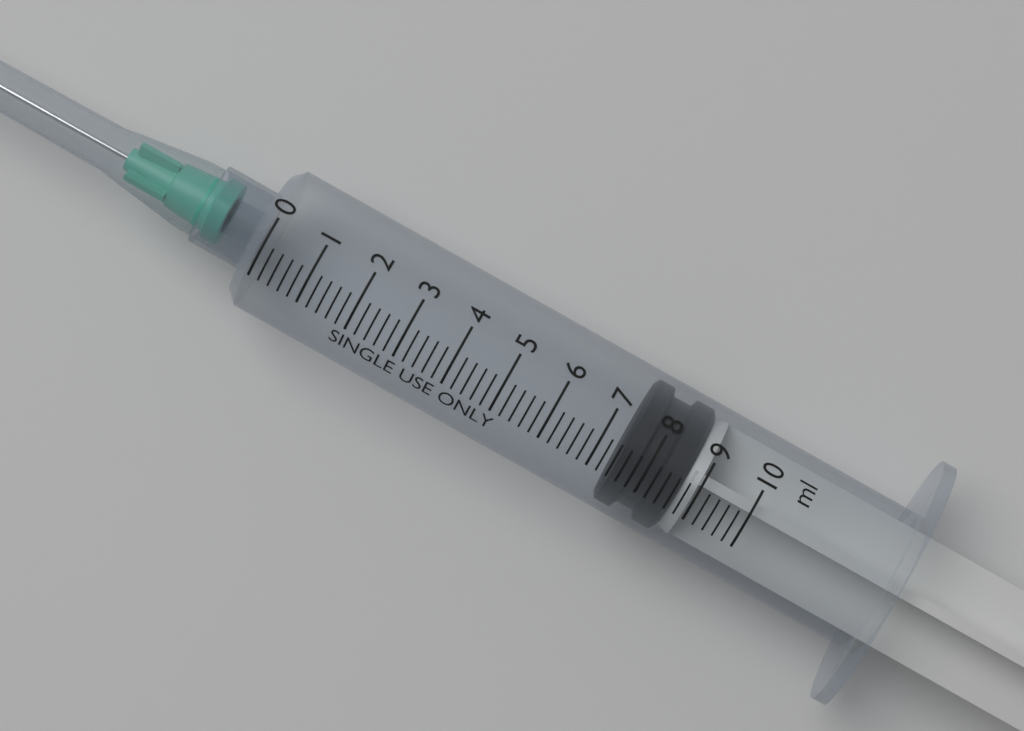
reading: 7.4 ml
